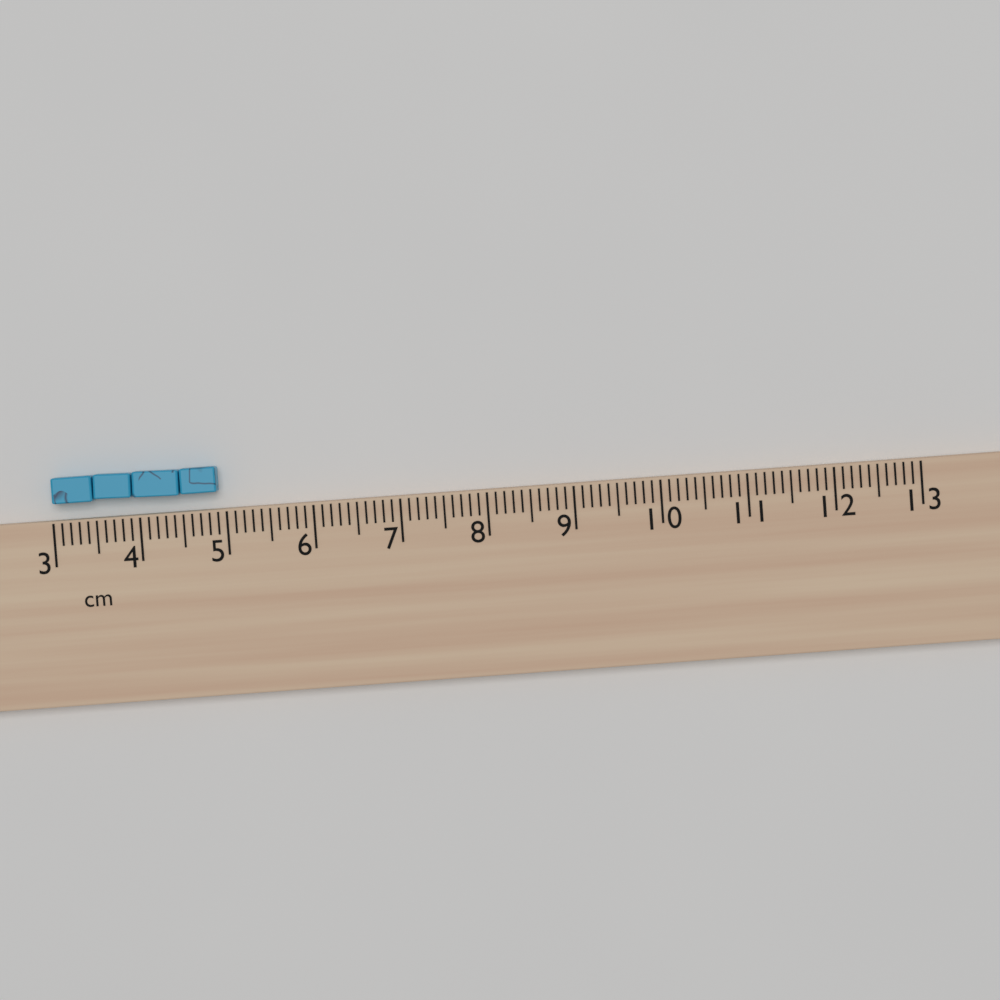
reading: 4.9 cm
